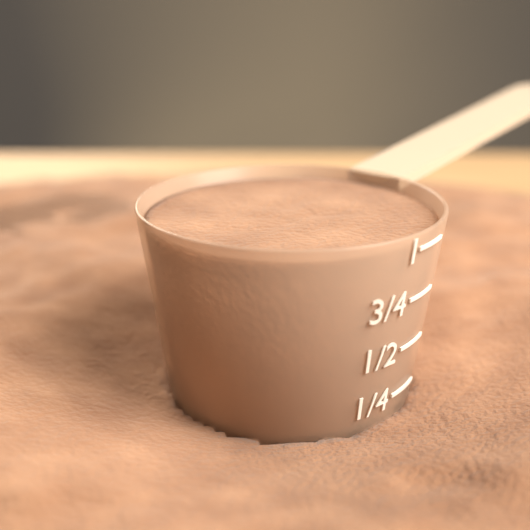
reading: 1.00 (no unit)
